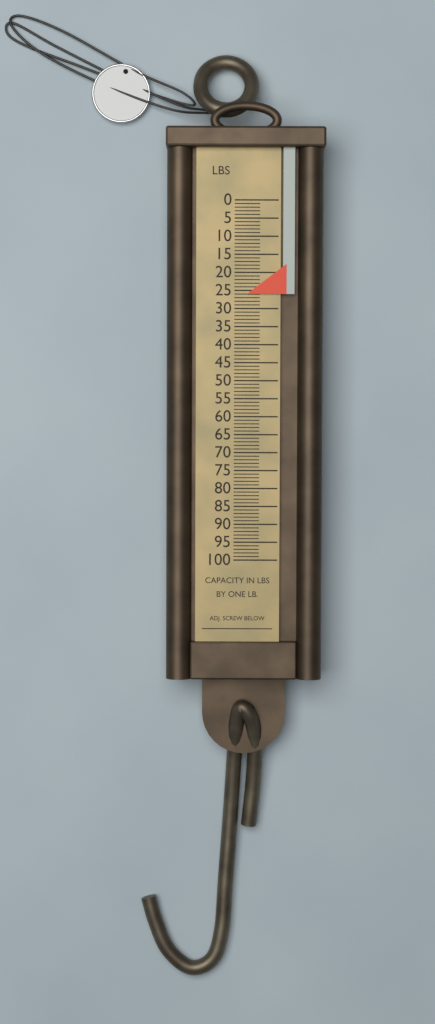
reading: 26 lb
